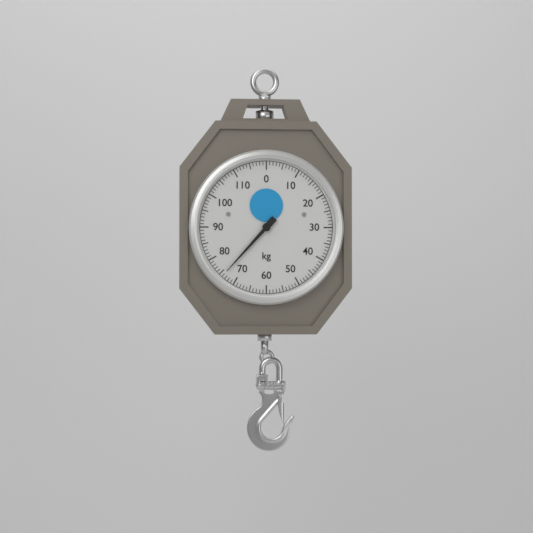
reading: 74 kg
